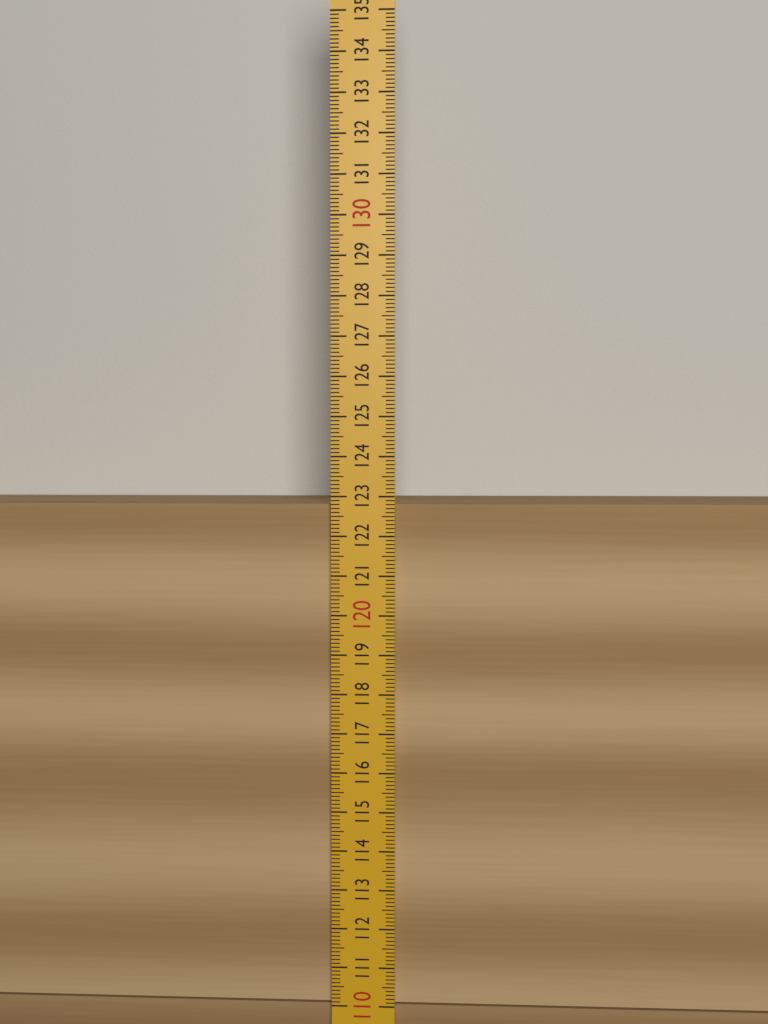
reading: 122.8 (no unit)
